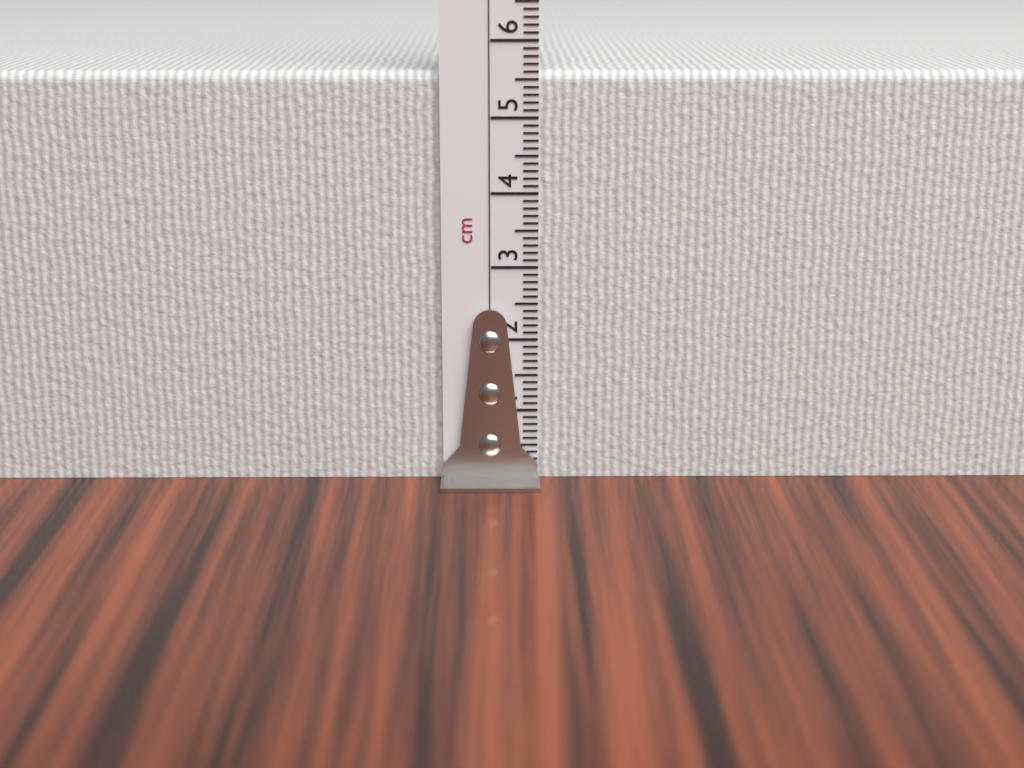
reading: 5.6 cm
